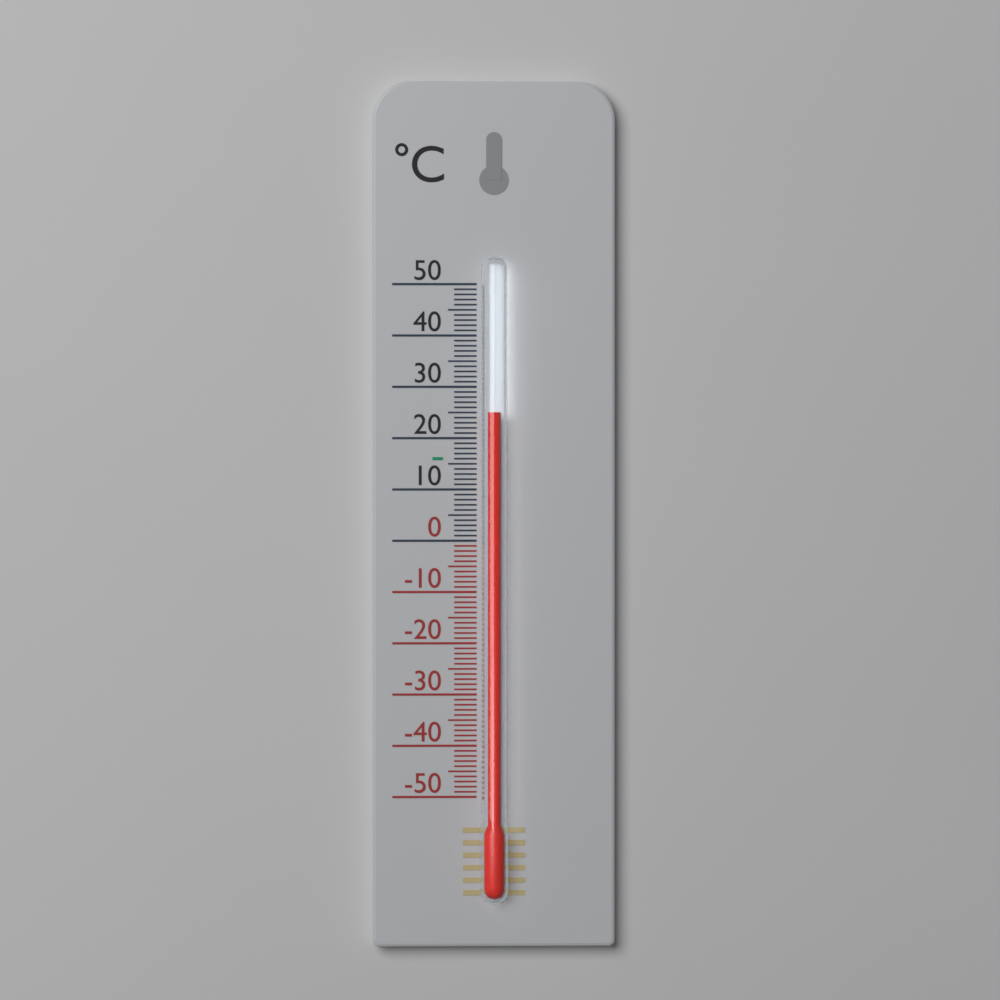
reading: 25 °C
